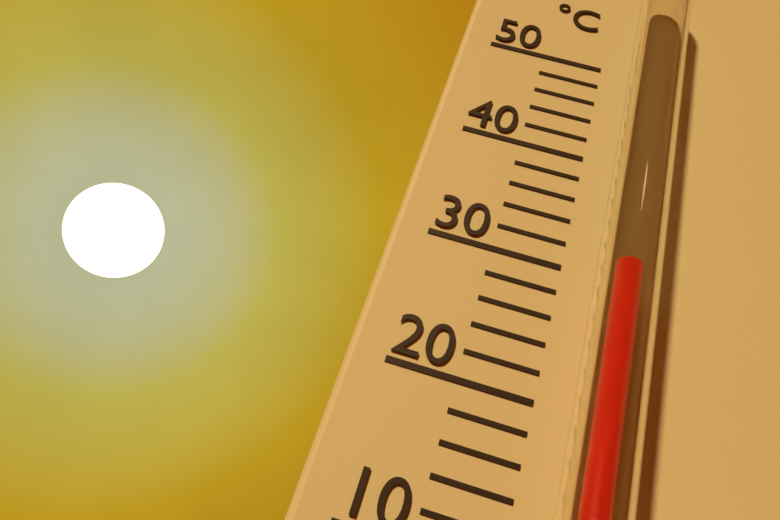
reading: 30 °C
